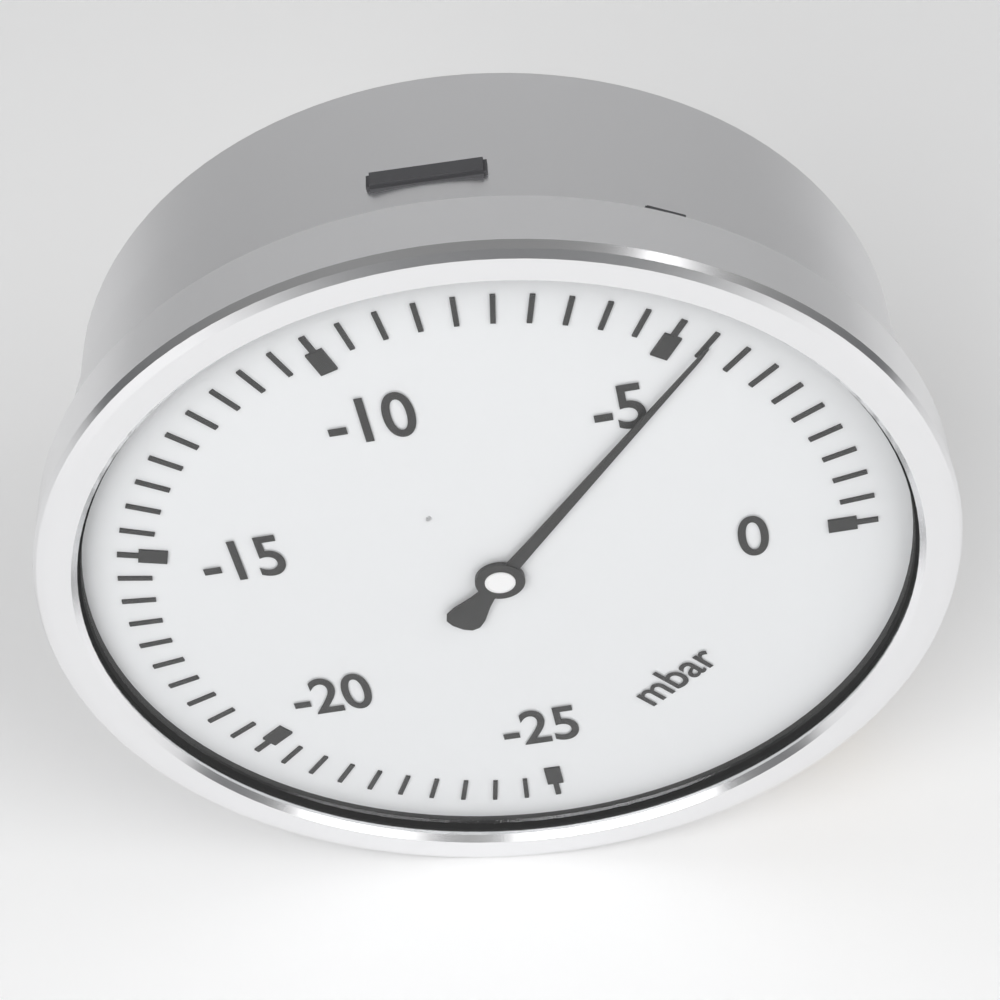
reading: -4.5 mbar
